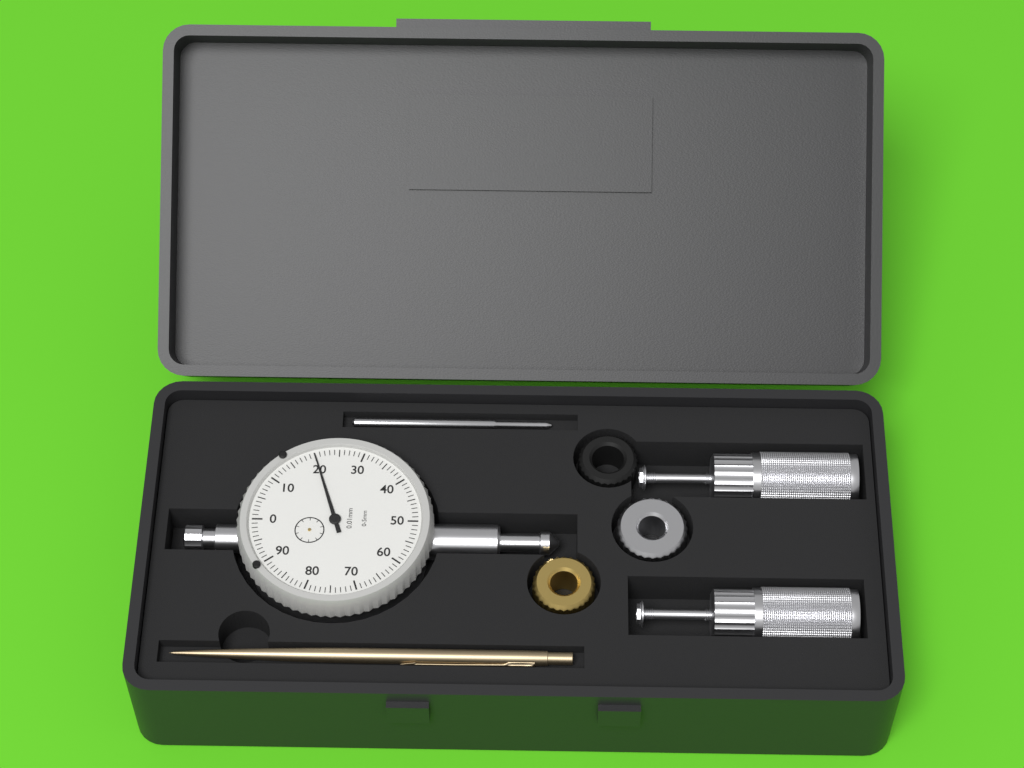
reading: 0.20 mm
